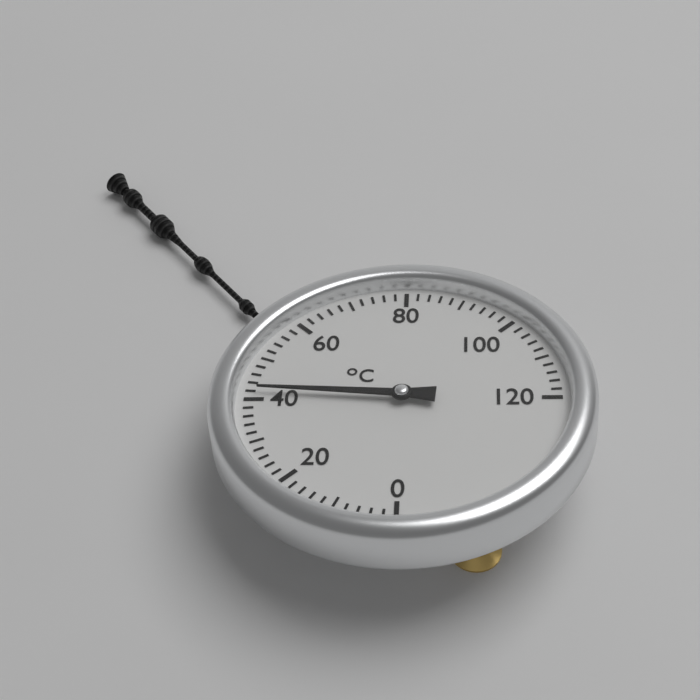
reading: 42 °C
